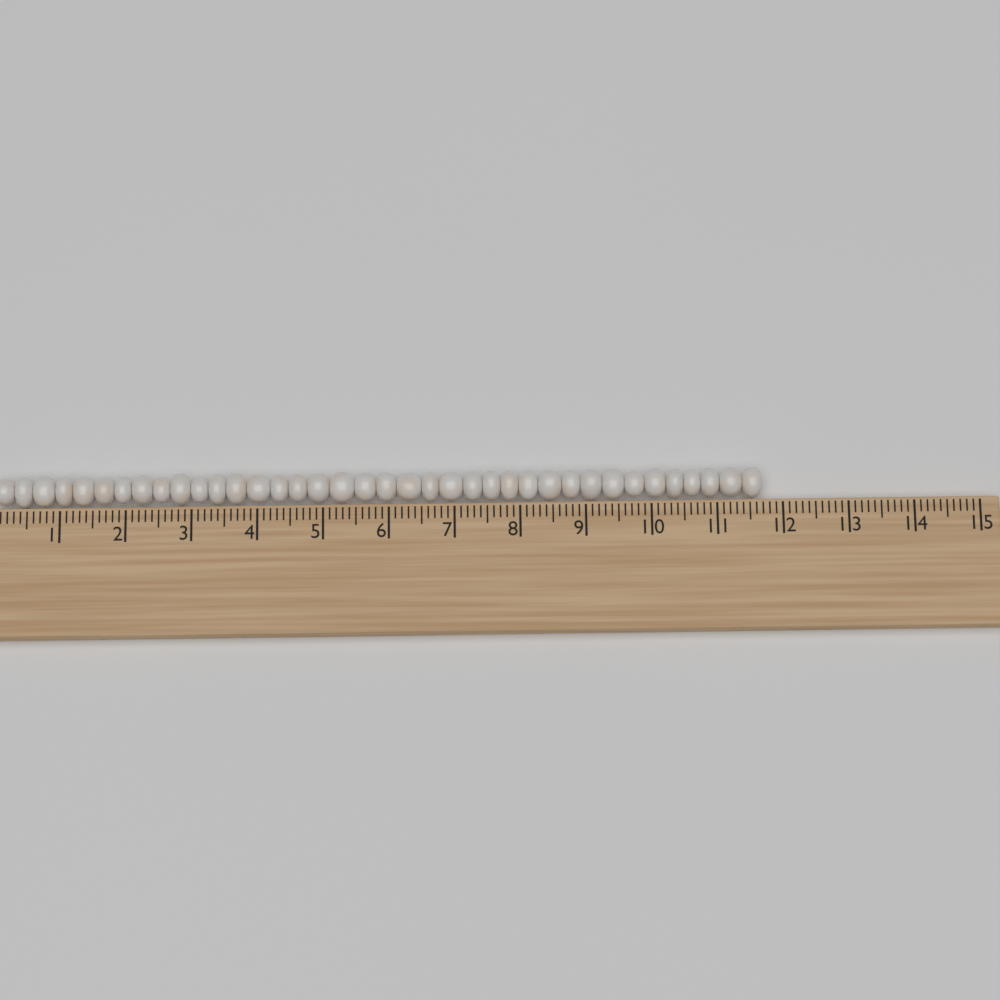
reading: 11.7 (no unit)
